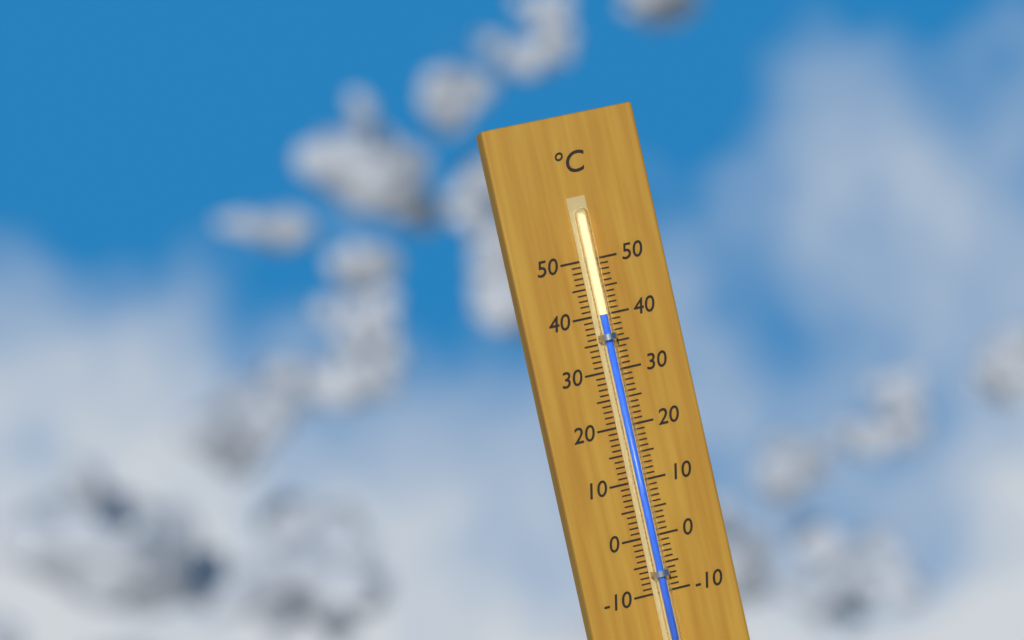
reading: 40 °C
